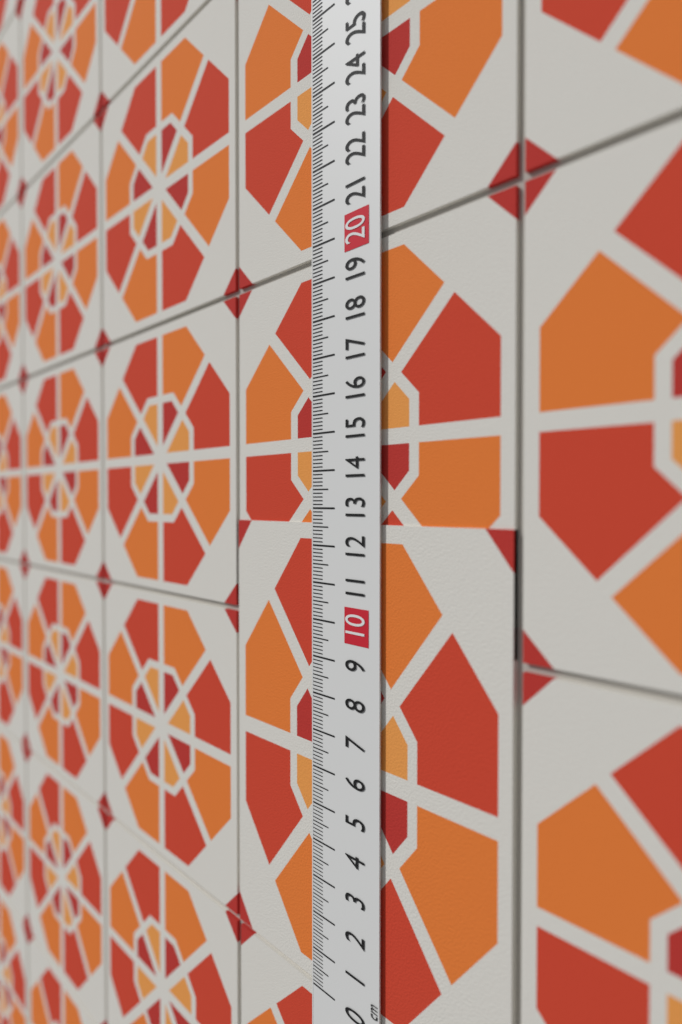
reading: 12.6 cm
